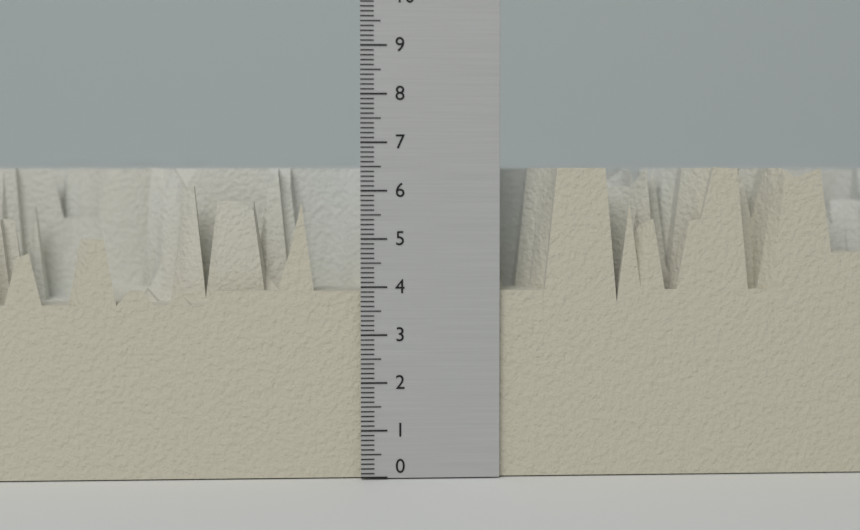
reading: 6.5 (no unit)
